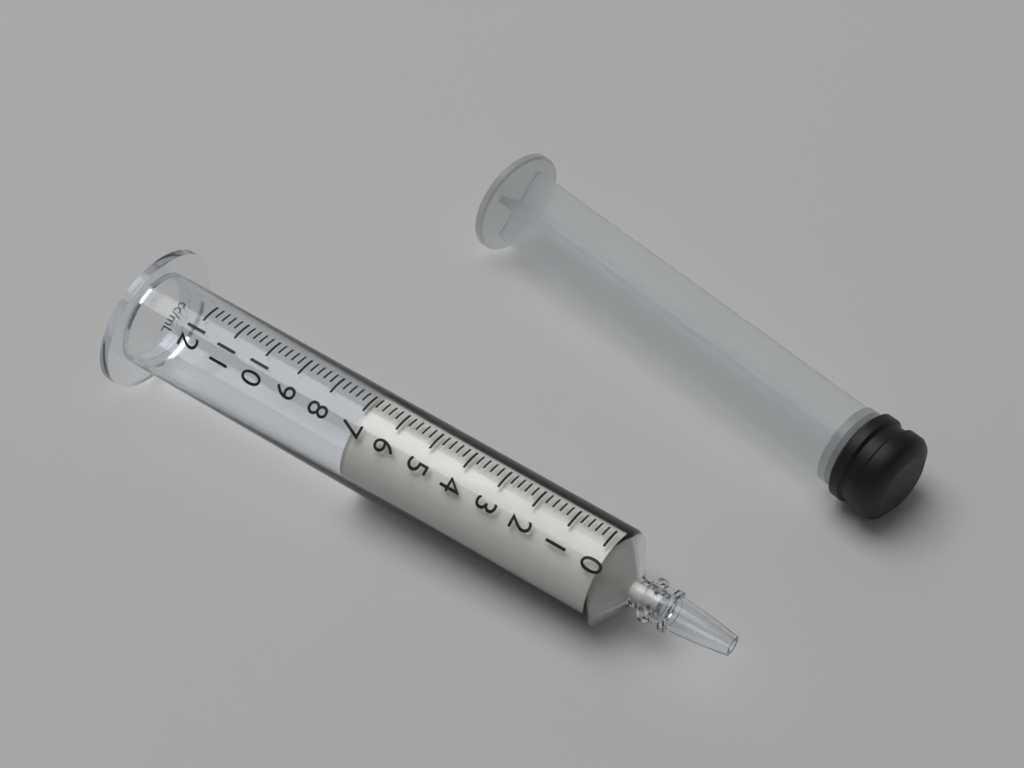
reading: 7.0 ml
